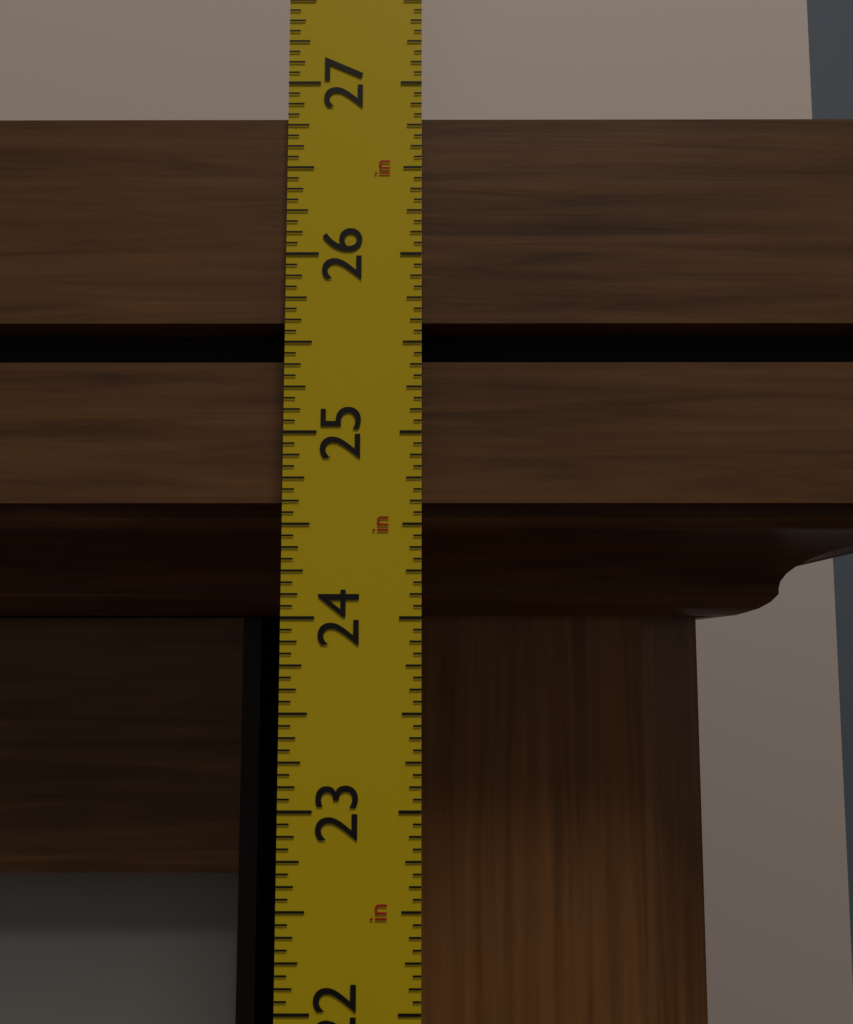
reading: 26.8125 in
